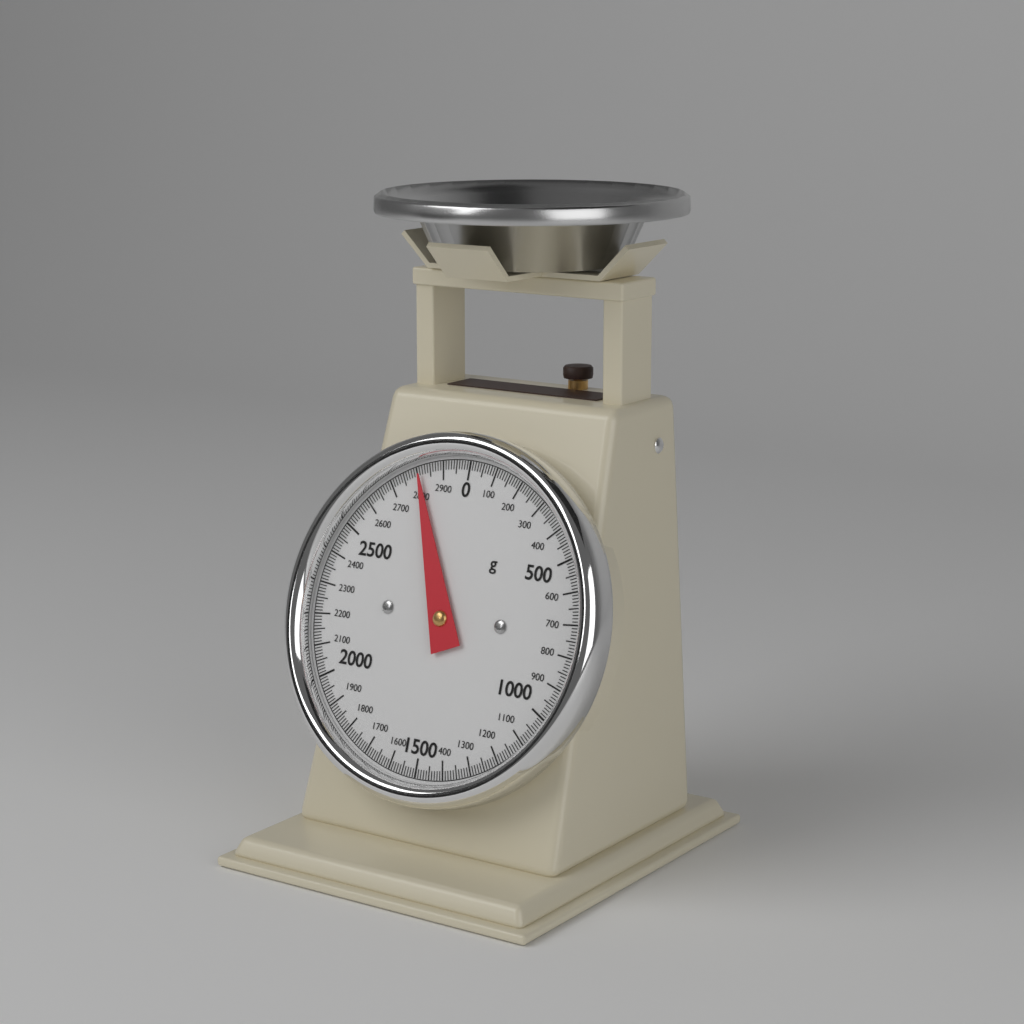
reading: 2810 g
